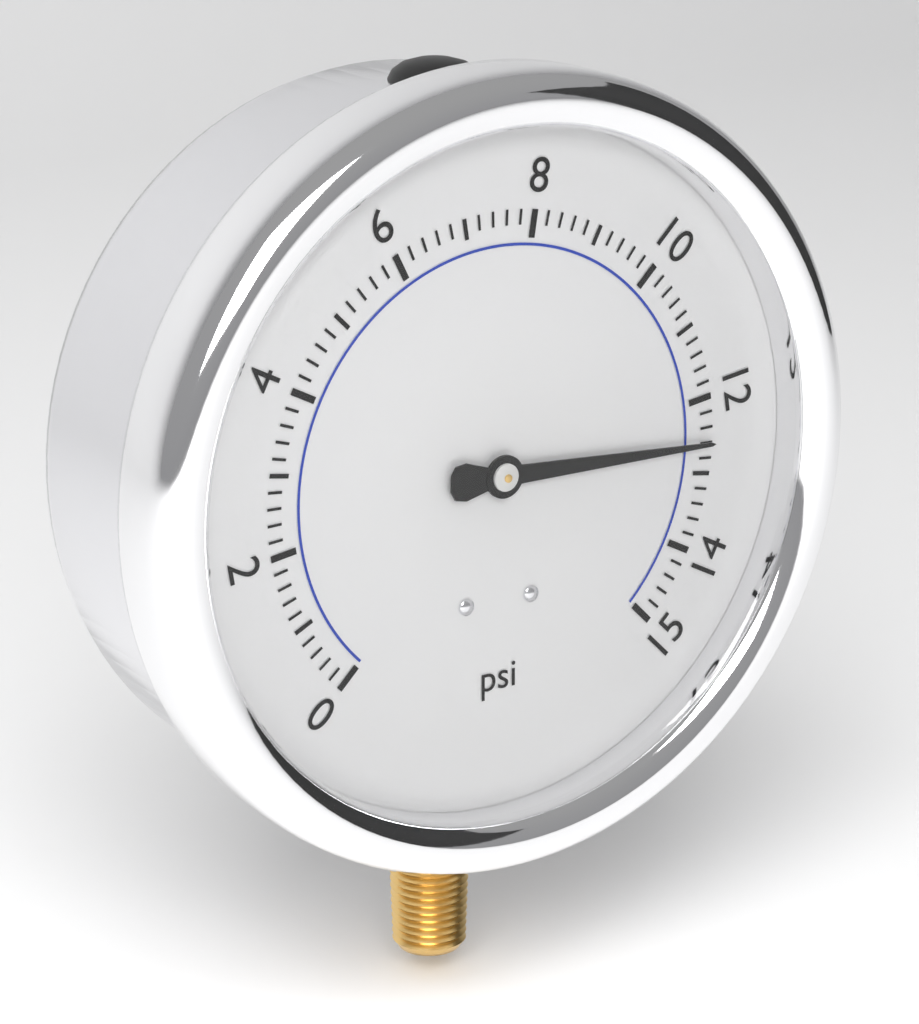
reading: 12.6 psi
